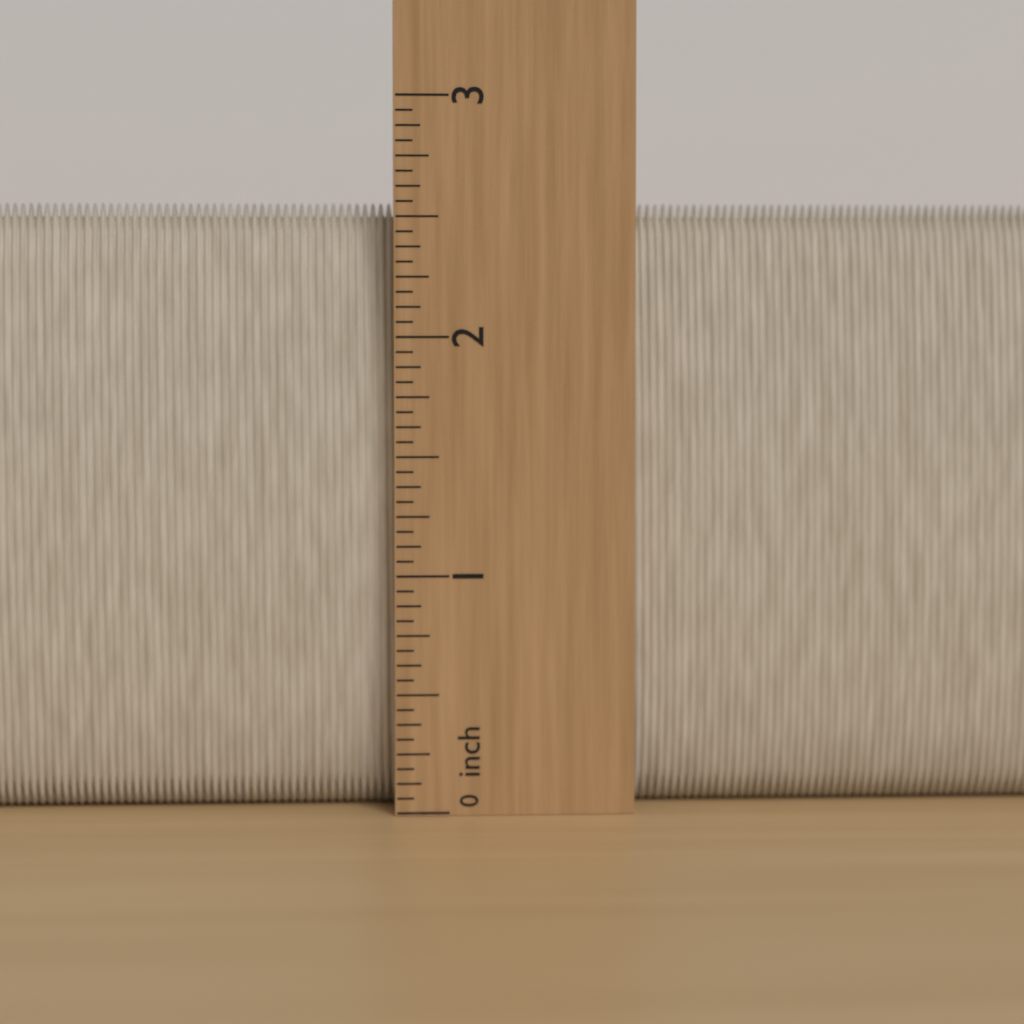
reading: 2.5625 inch
